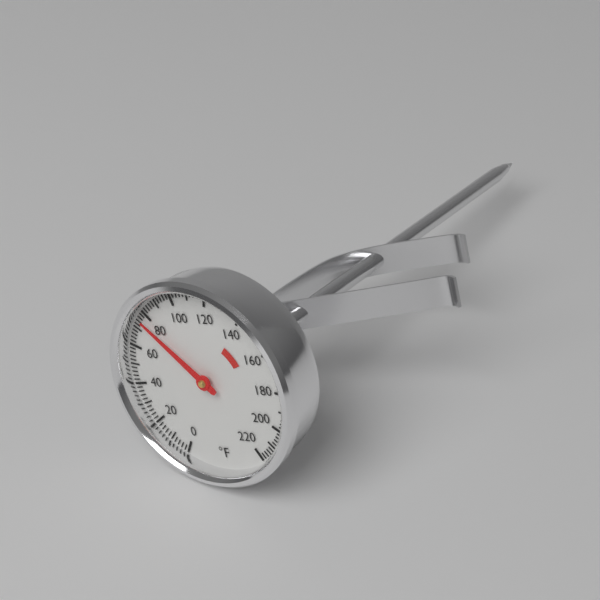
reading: 76 °F
